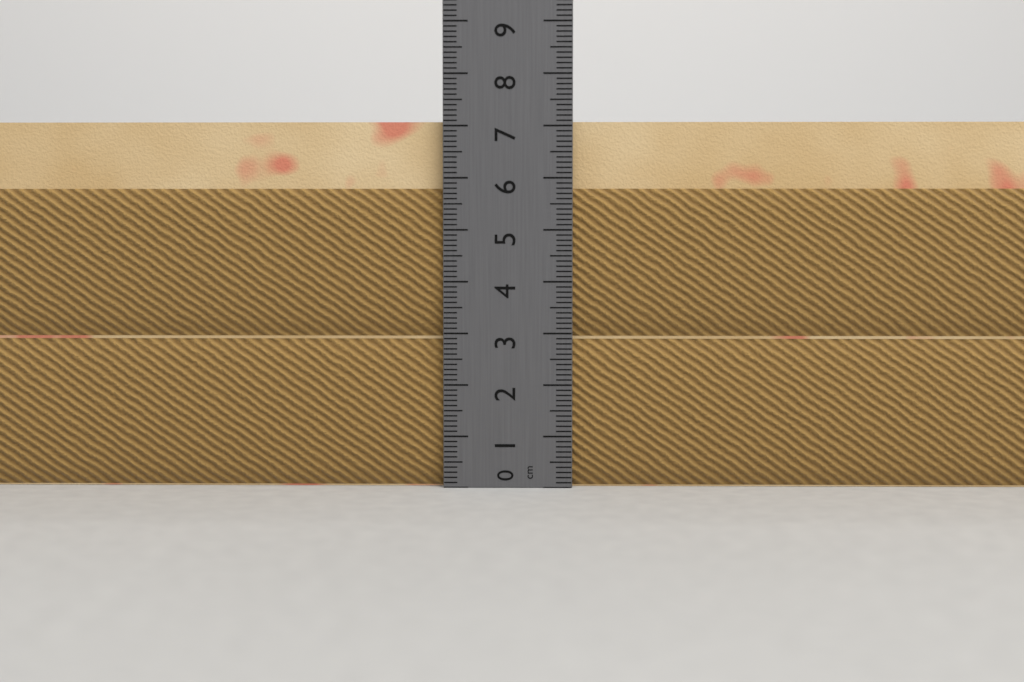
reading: 7.1 cm
